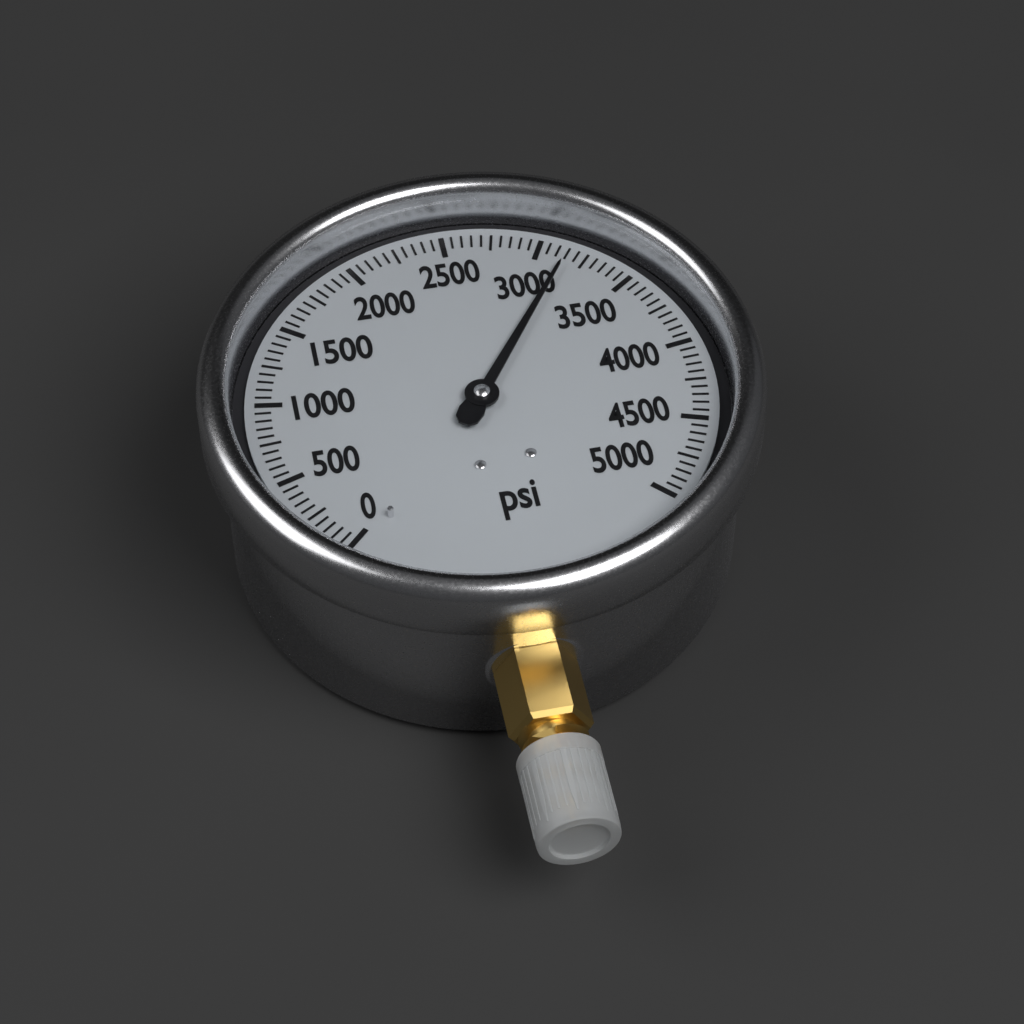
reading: 3150 psi
